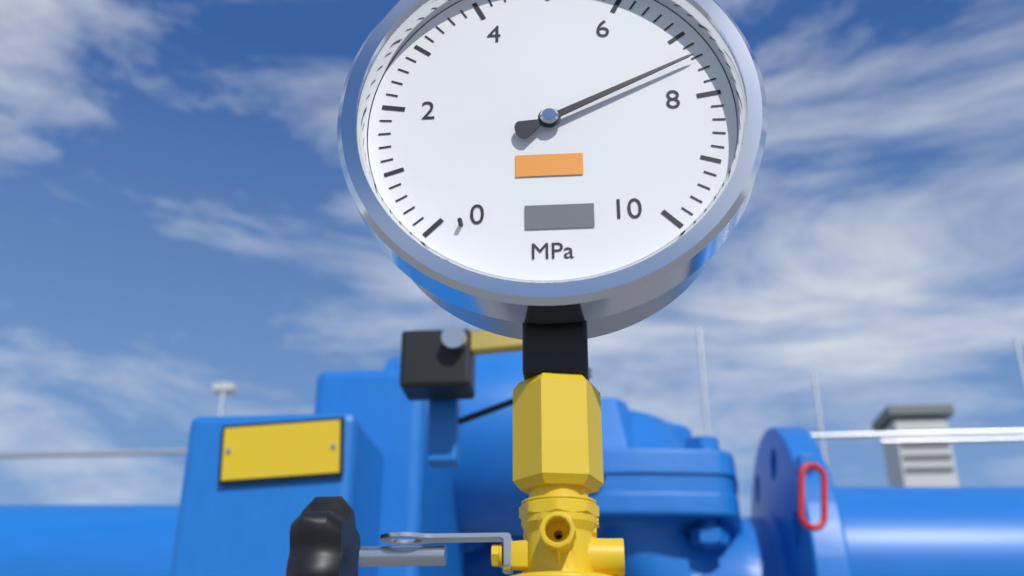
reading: 7.4 MPa
